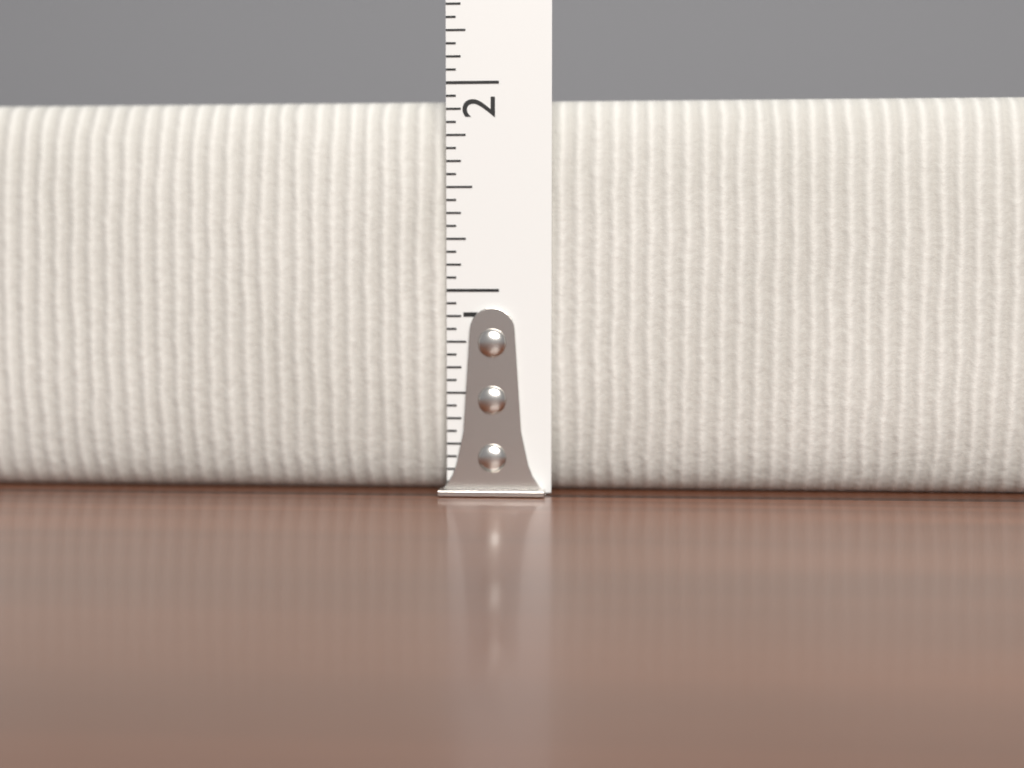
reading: 1.9375 in
